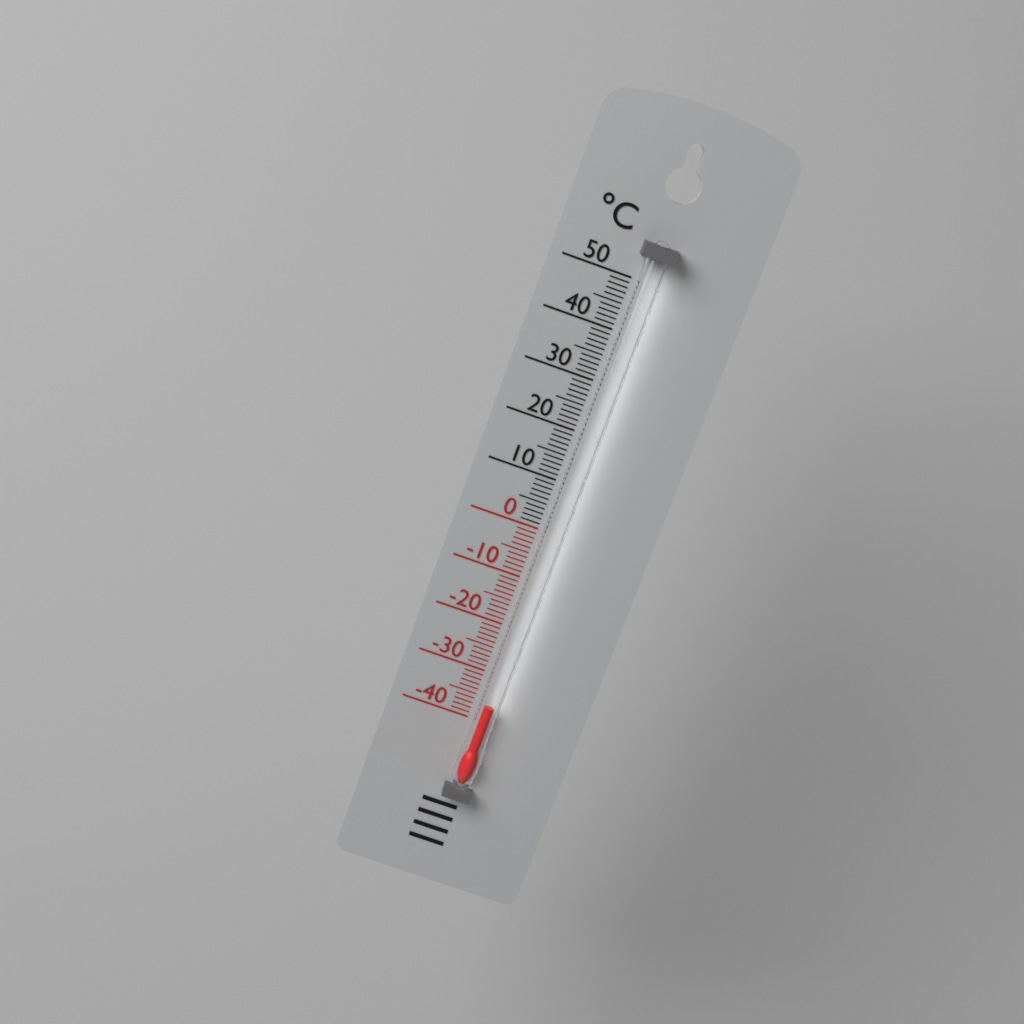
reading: -36 °C
